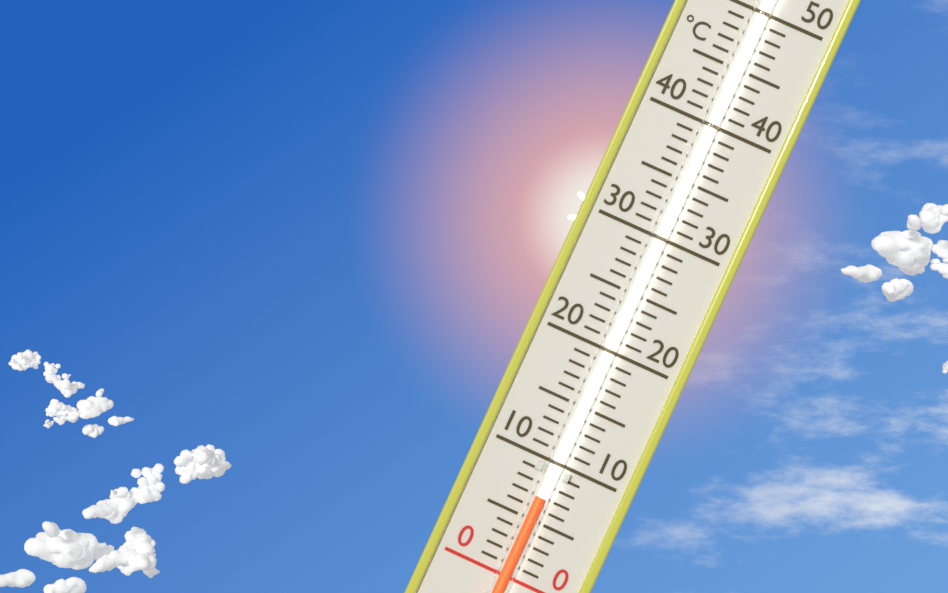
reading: 7 °C
